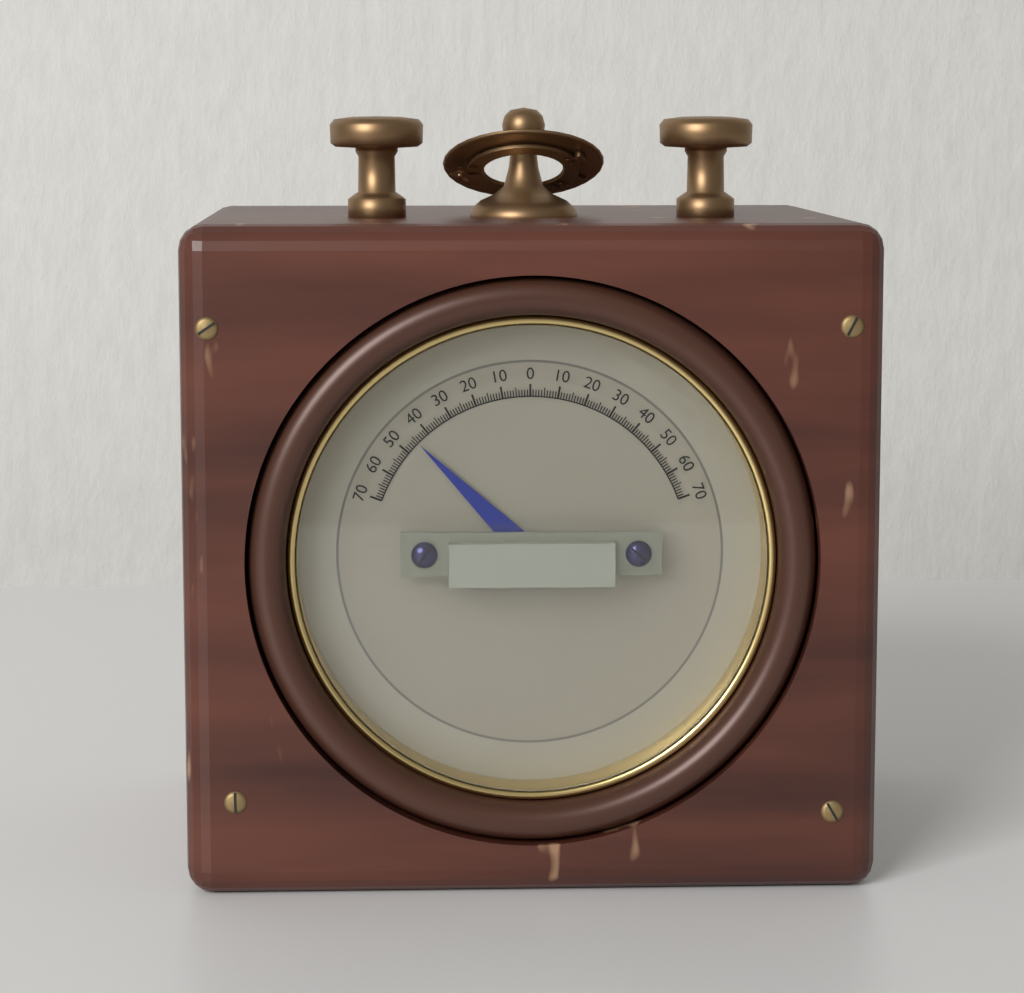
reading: -45 (no unit)
